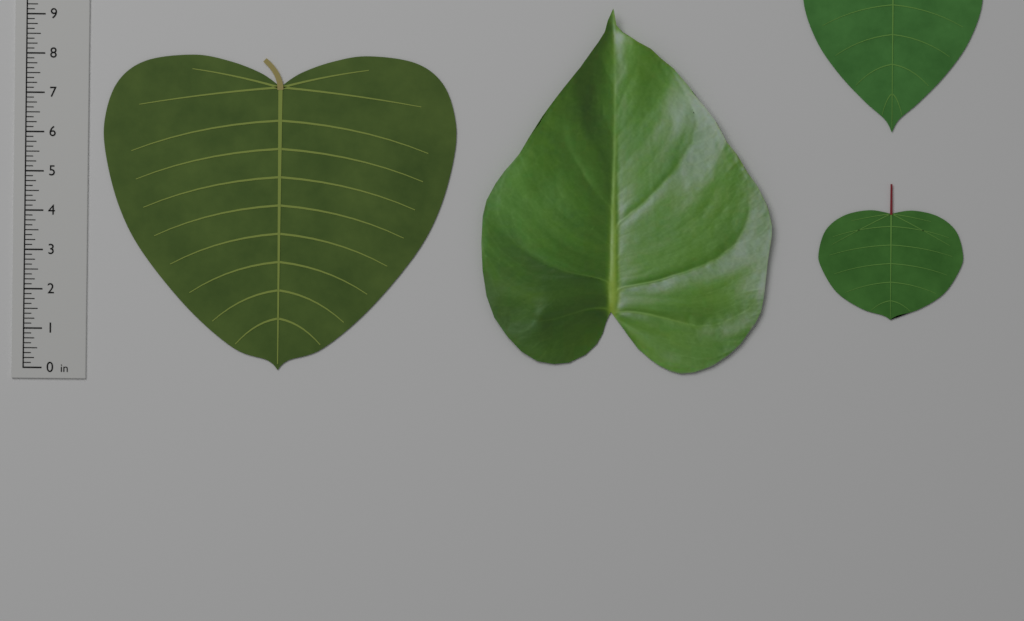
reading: 8.000 in
